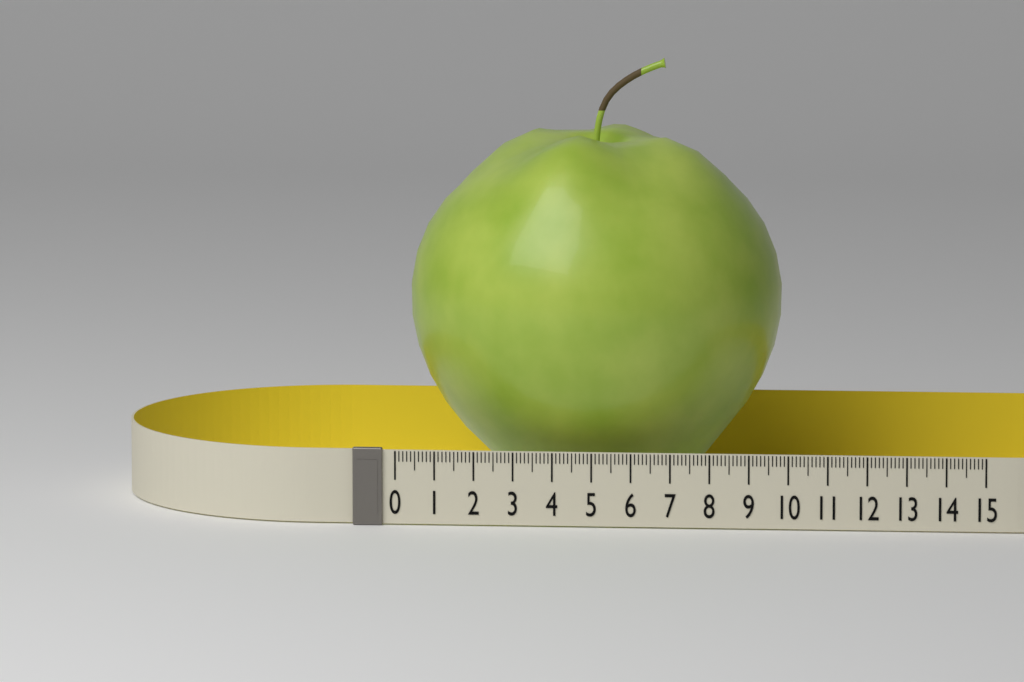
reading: 9.6 (no unit)
